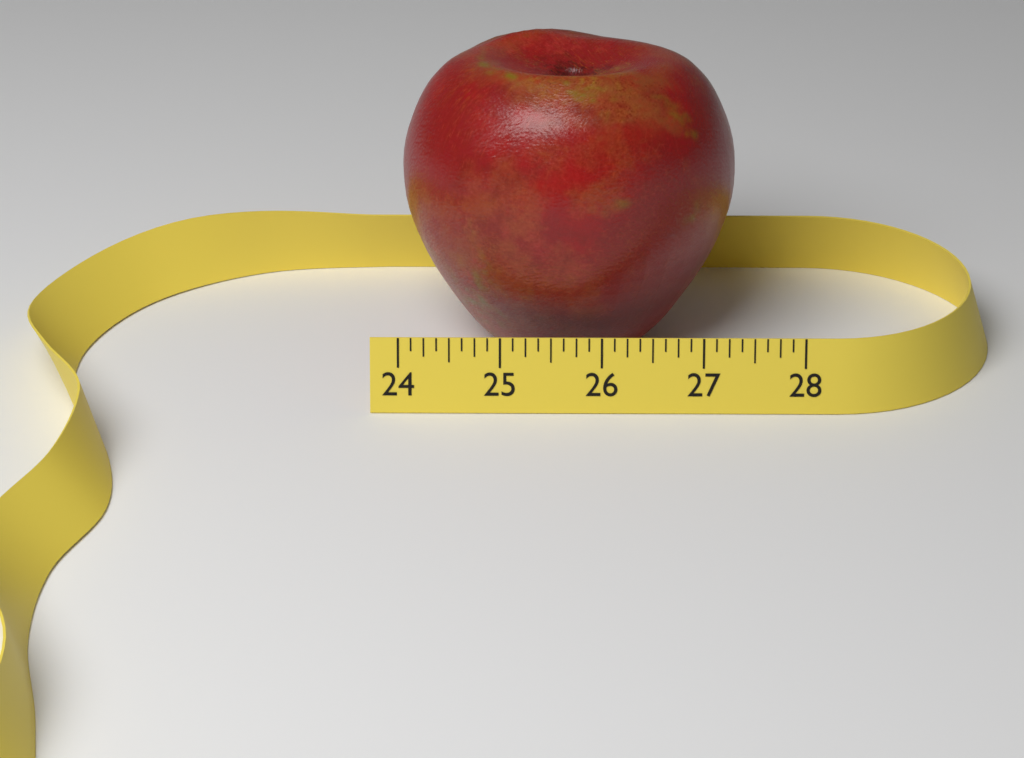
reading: 27.375 (no unit)
